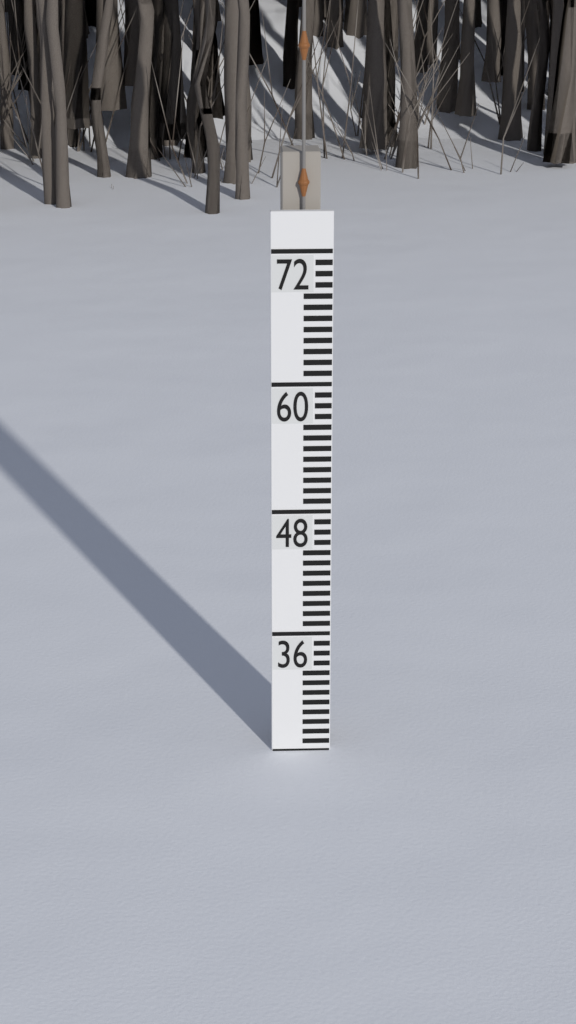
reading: 24 (no unit)
